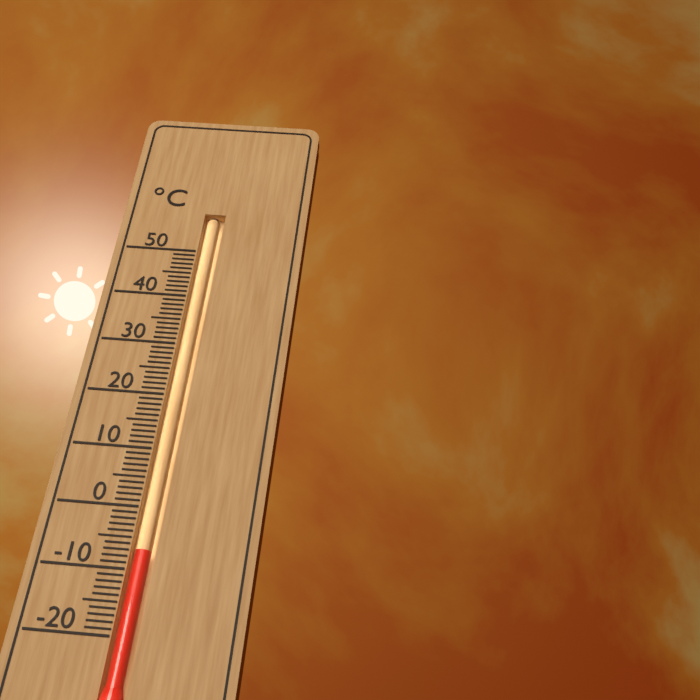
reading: -7 °C
